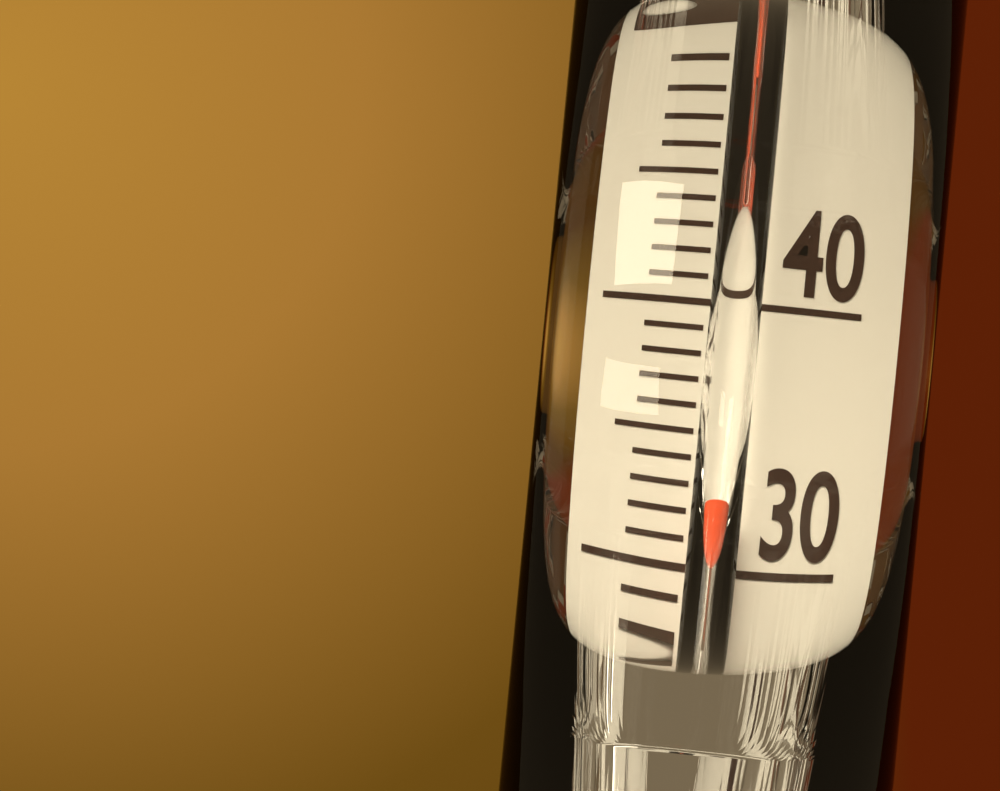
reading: 32 °C
